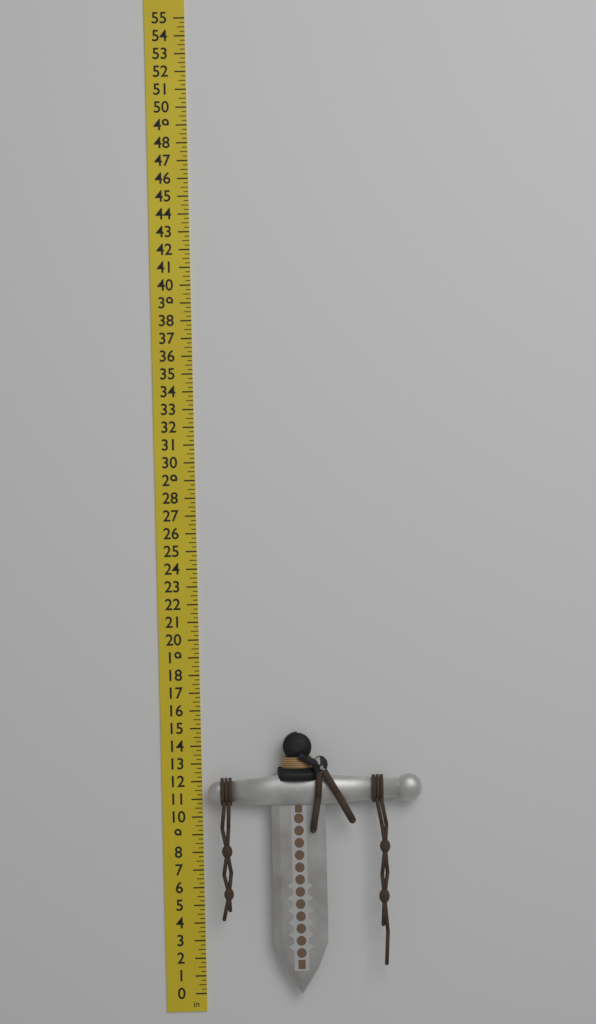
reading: 14.75 in
